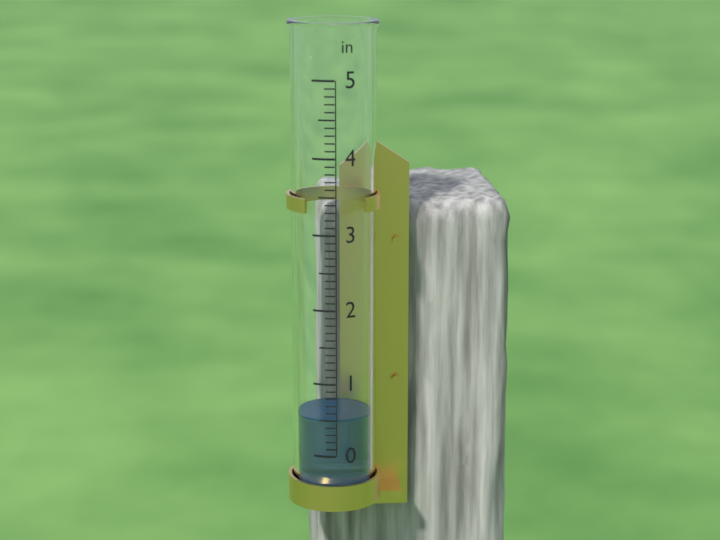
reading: 0.5 in
